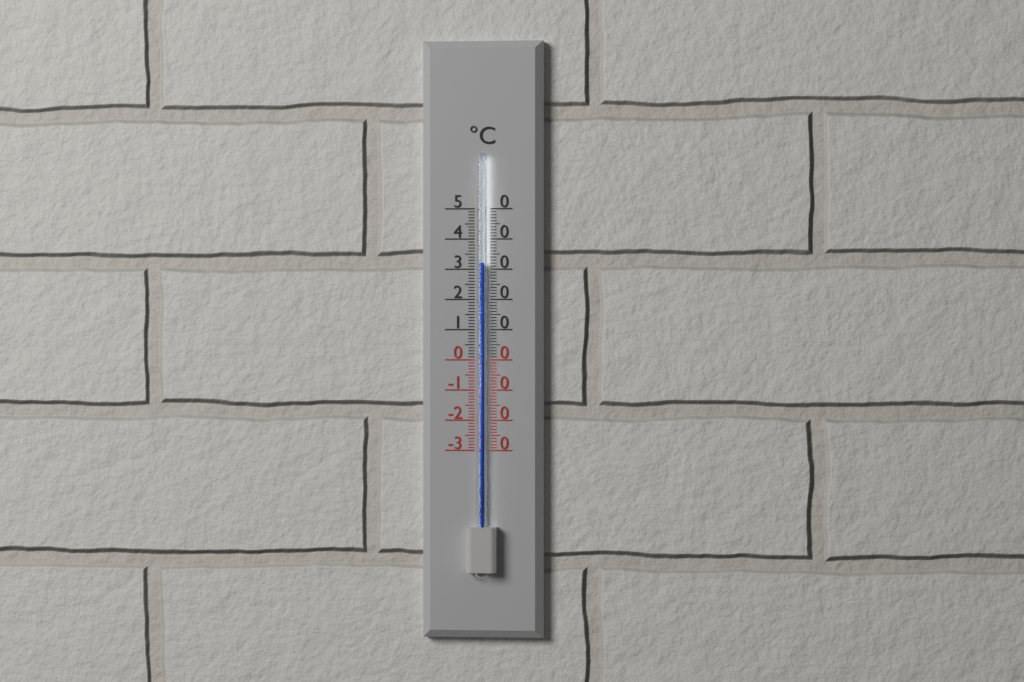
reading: 32 °C
